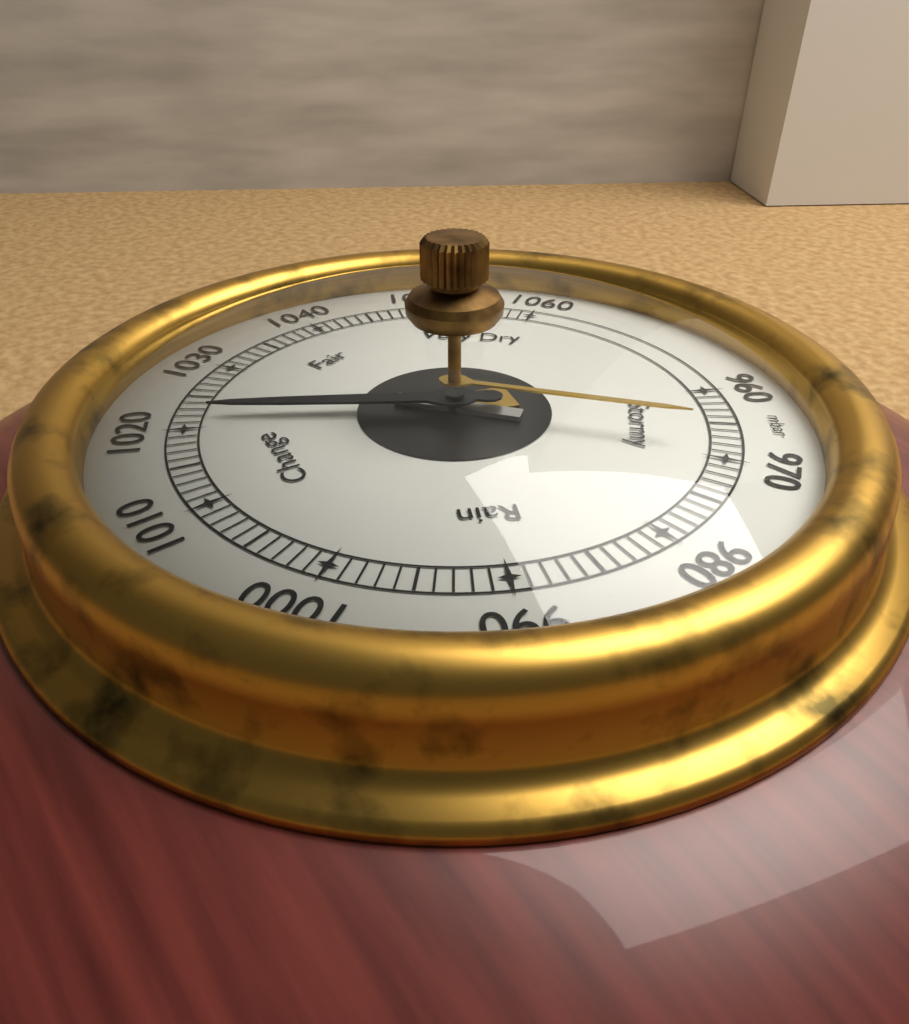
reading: 1022 mbar
